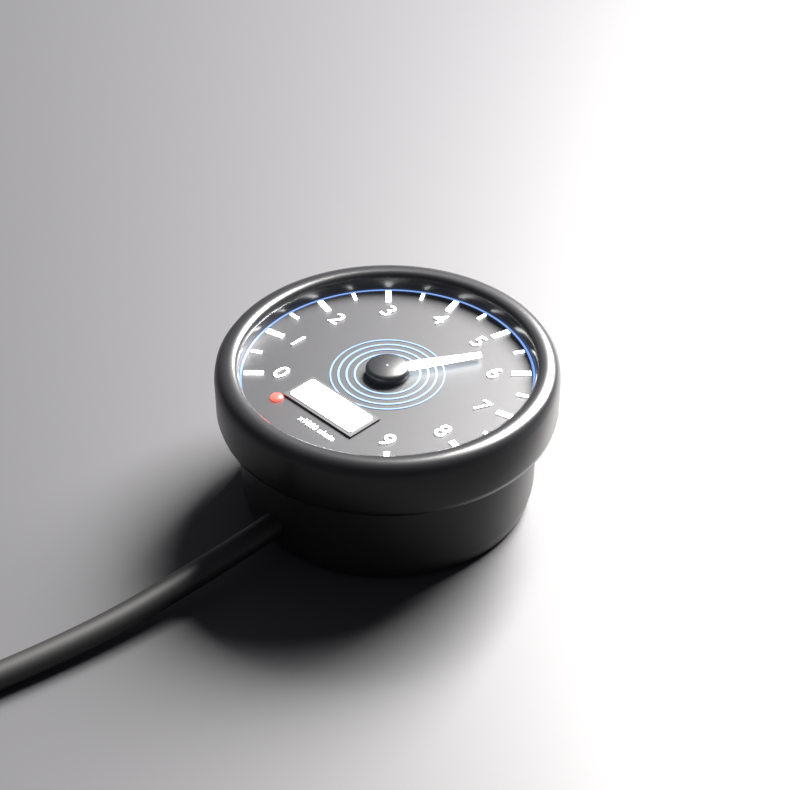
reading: 5.5 x1000 r/min
